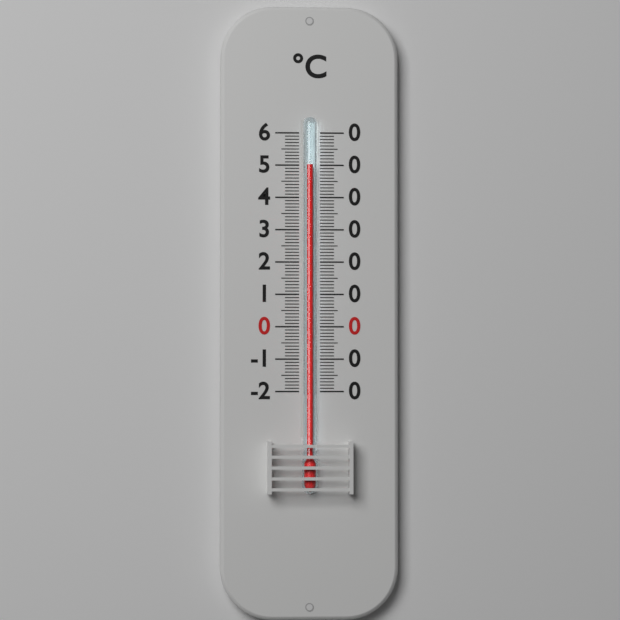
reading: 50 °C
